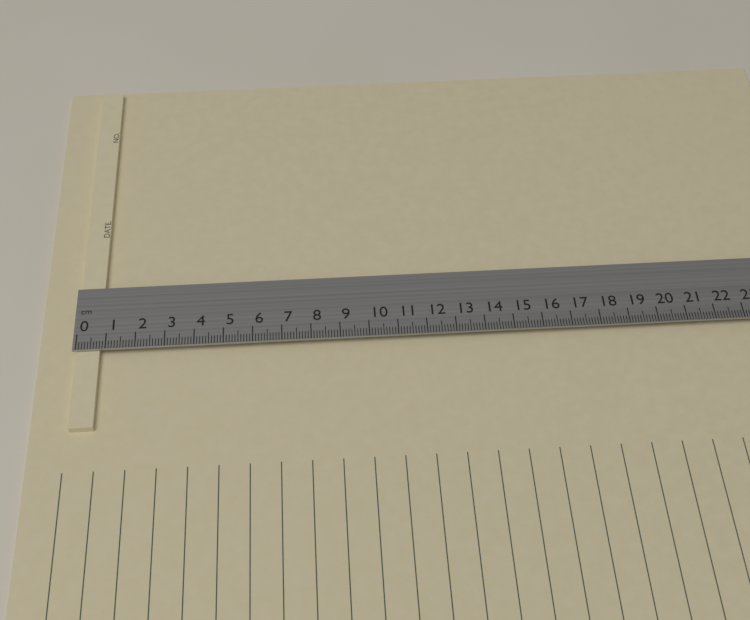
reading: 0.8 cm
